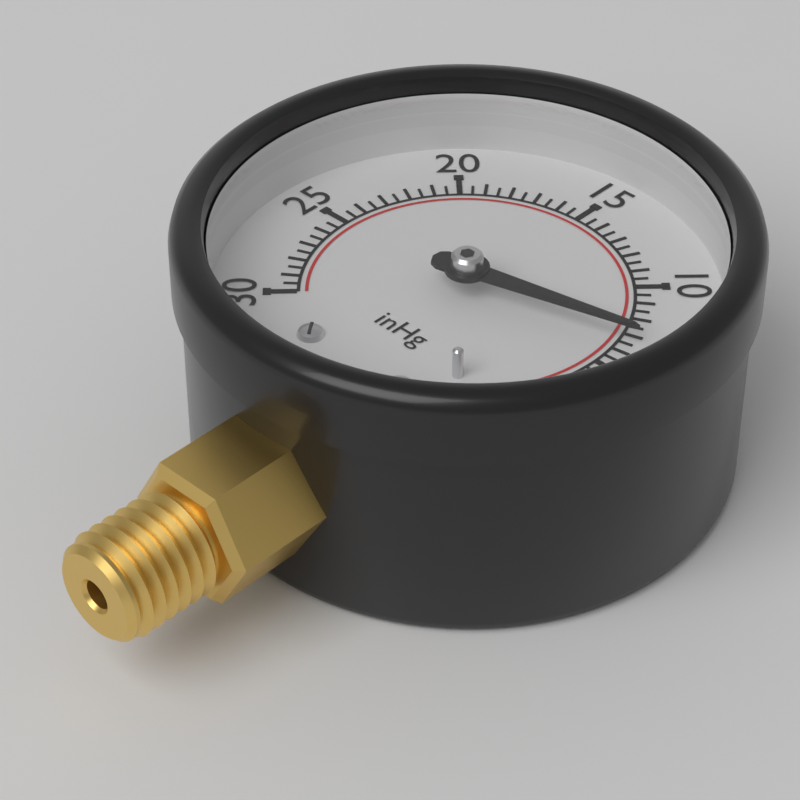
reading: 6.5 inHg
